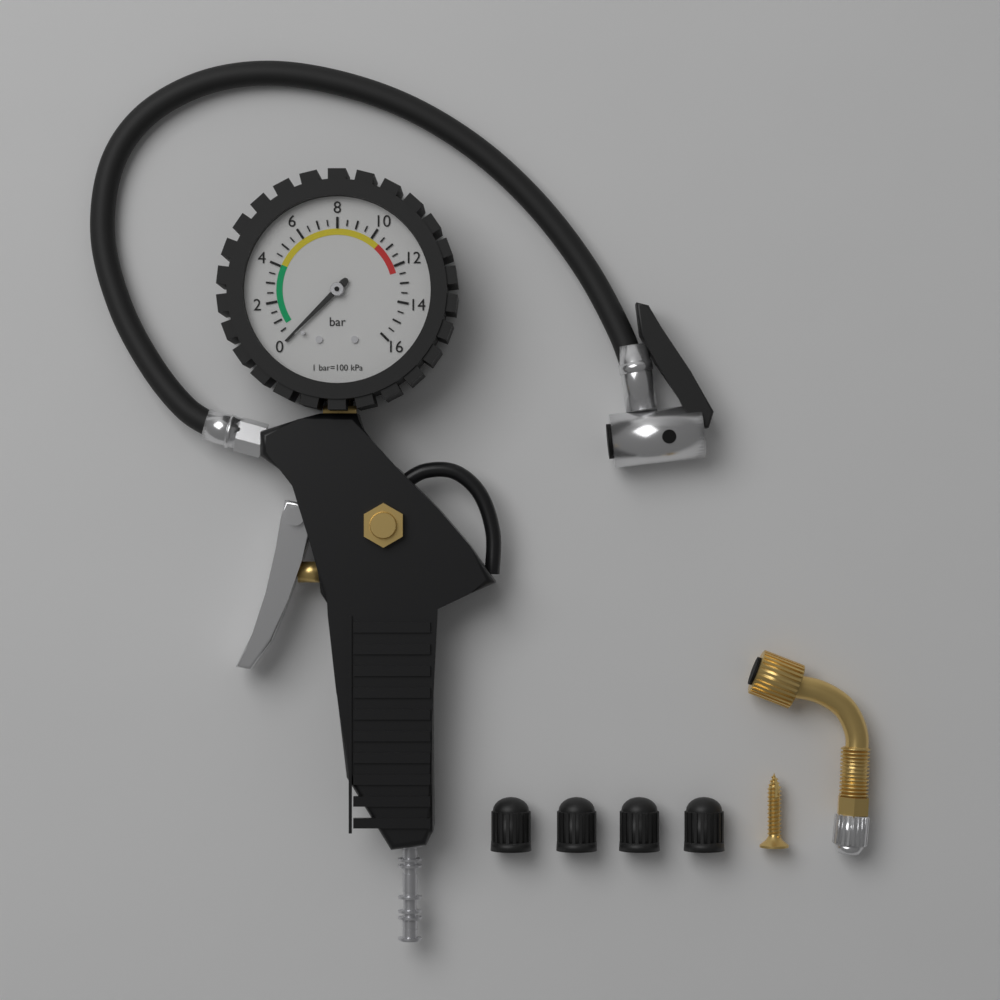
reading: 0.0 bar
